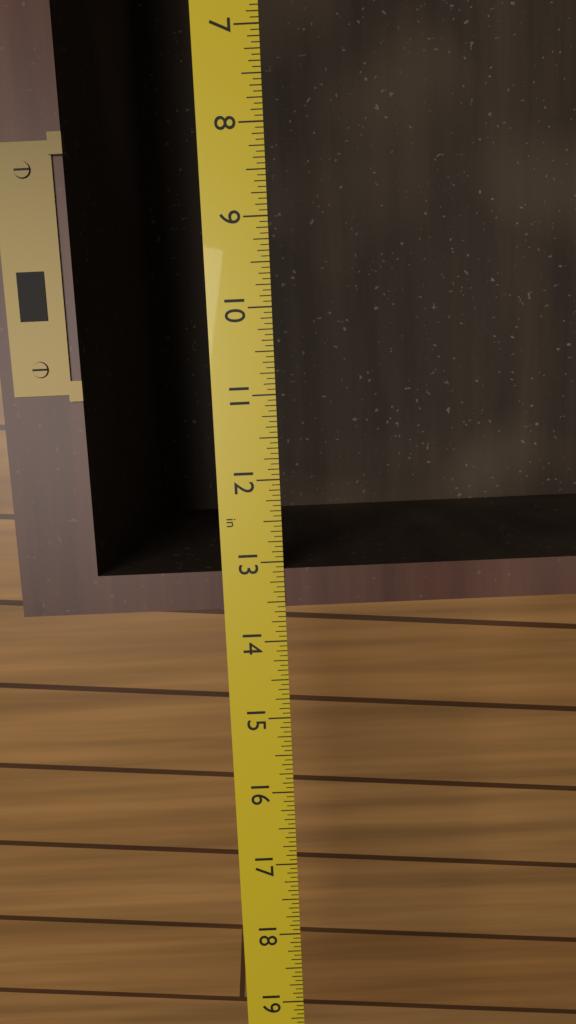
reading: 13.5625 in
